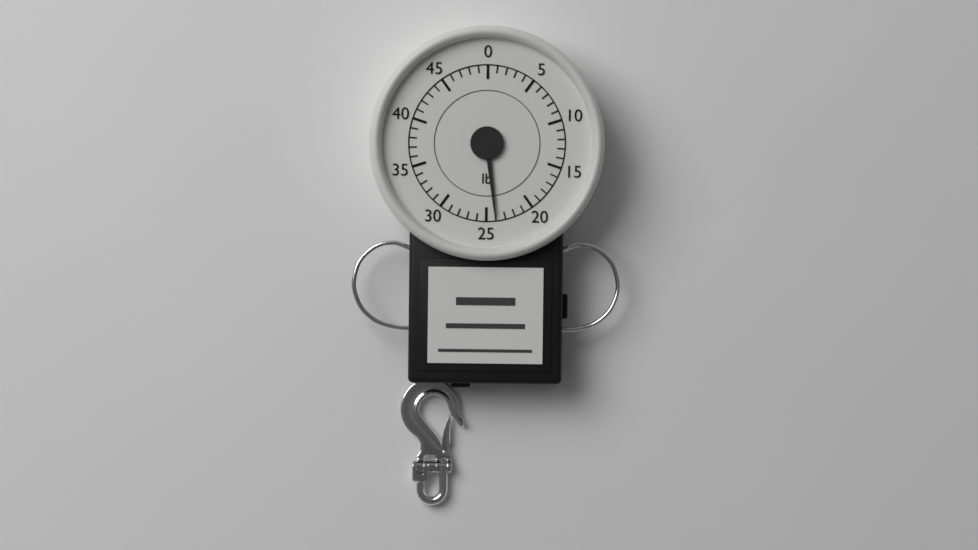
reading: 24 lb
